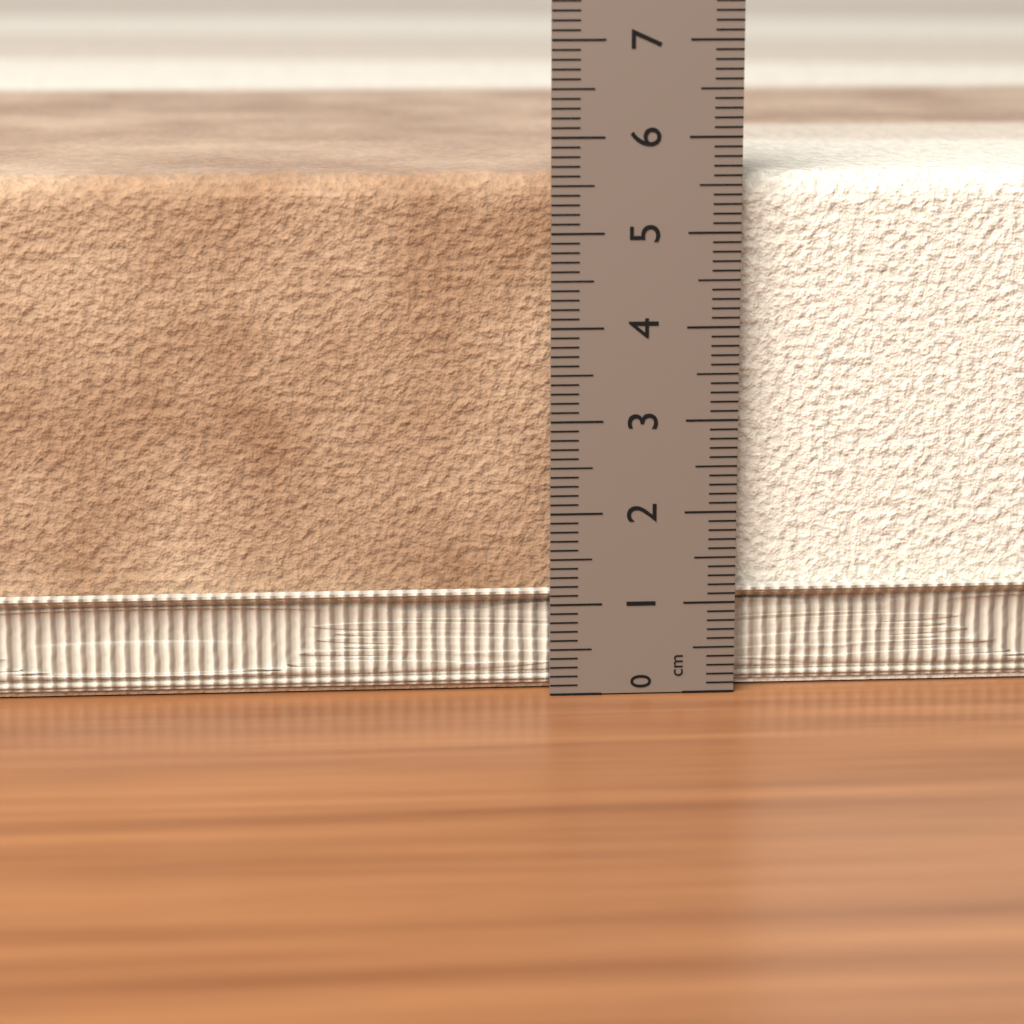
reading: 5.6 cm
